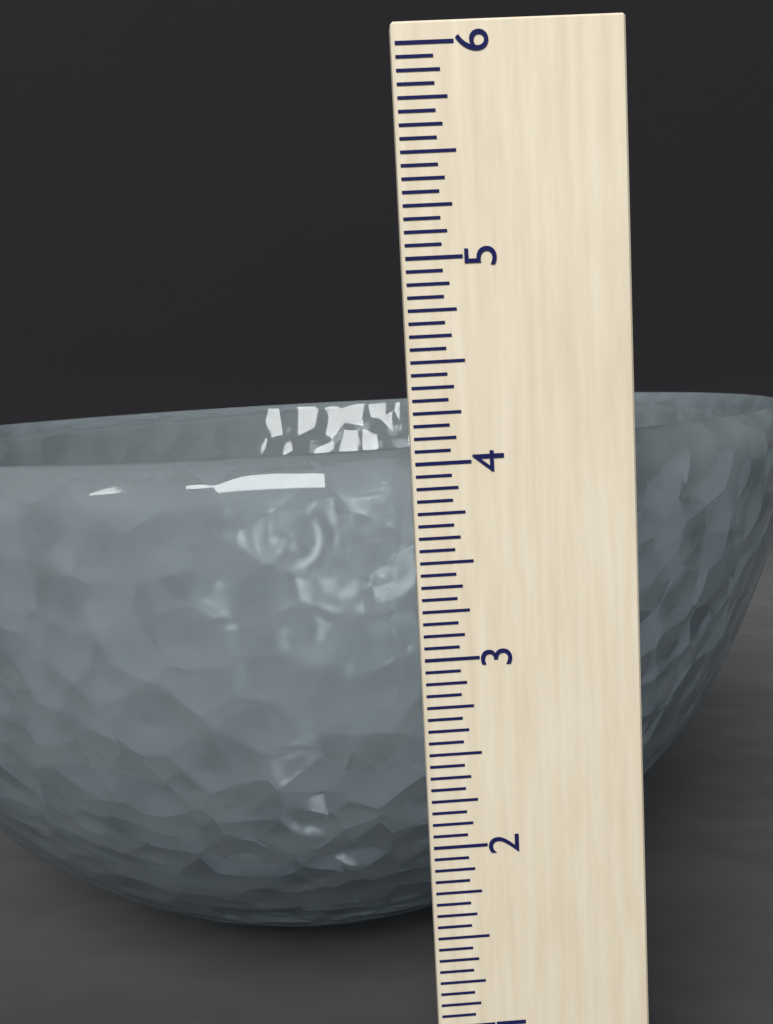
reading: 4.0625 (no unit)
